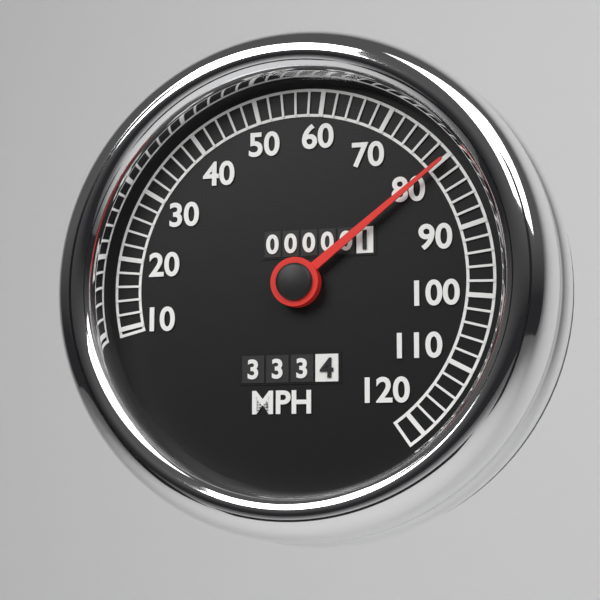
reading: 80 MPH
